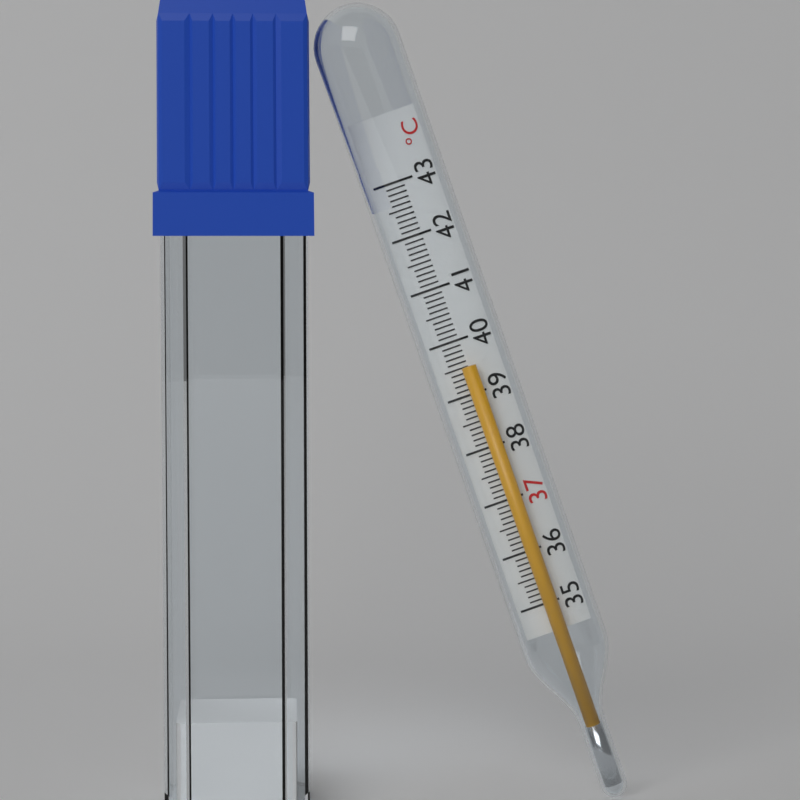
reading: 39.5 °C
